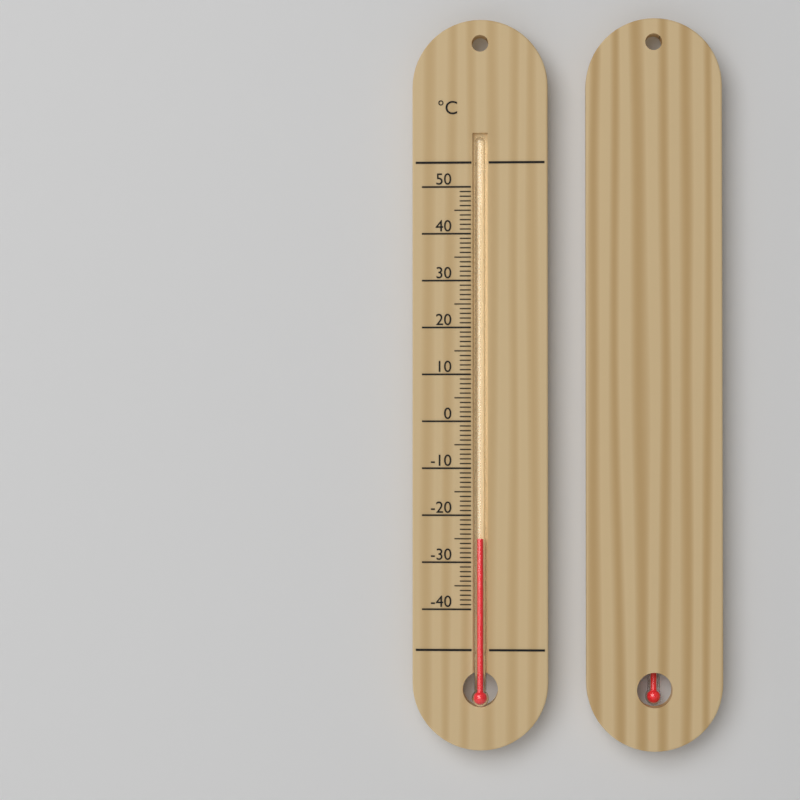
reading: -25 °C
